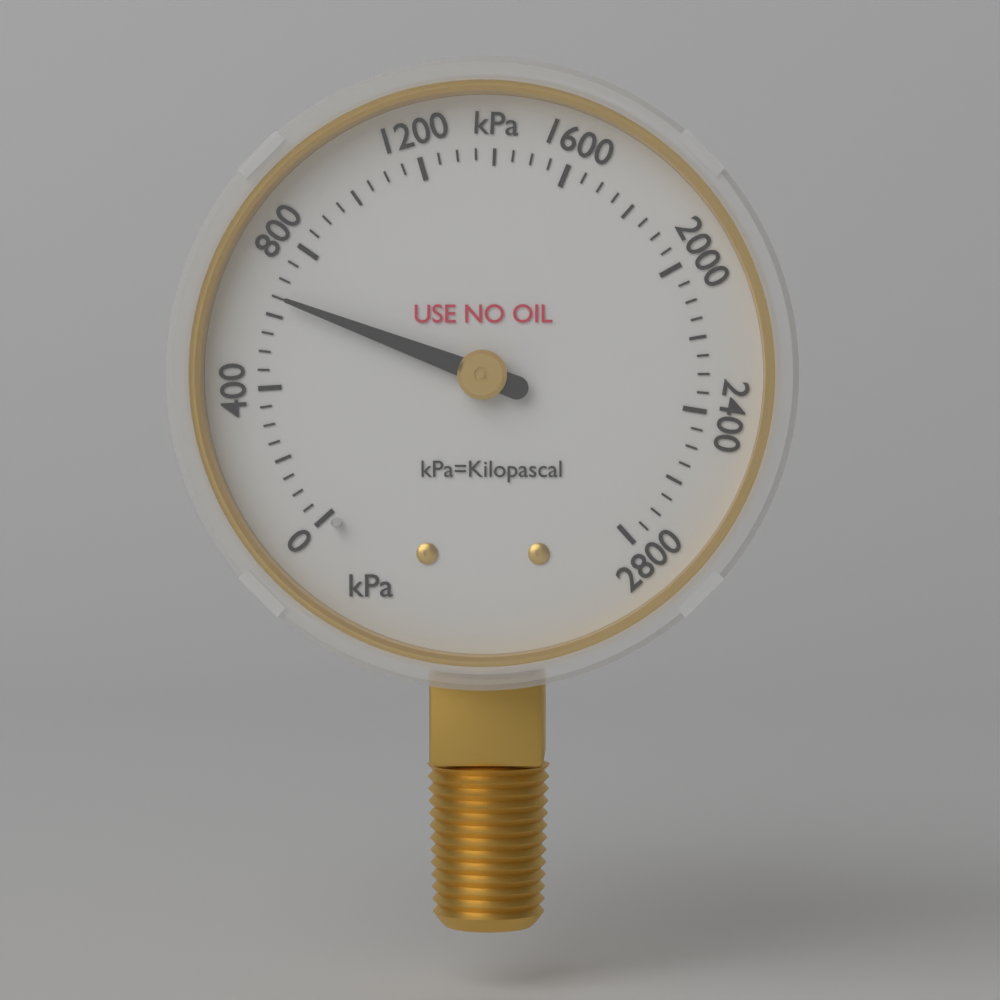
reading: 650 kPa
